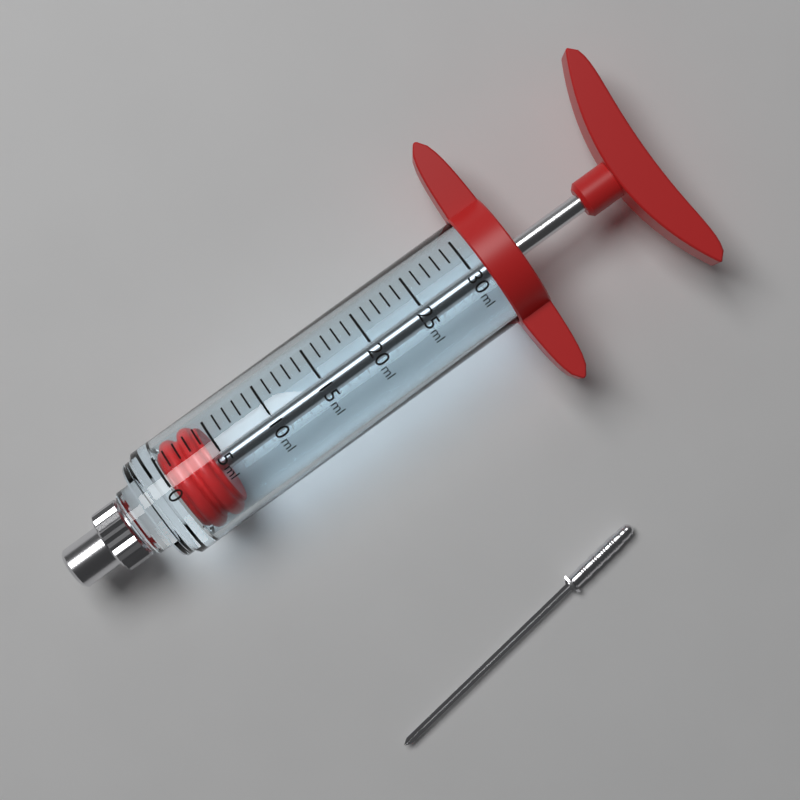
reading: 0 ml
